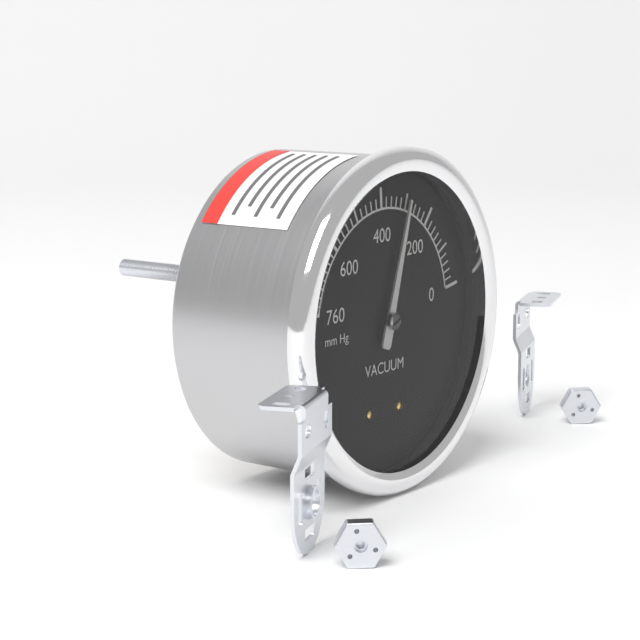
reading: 300 mm Hg
